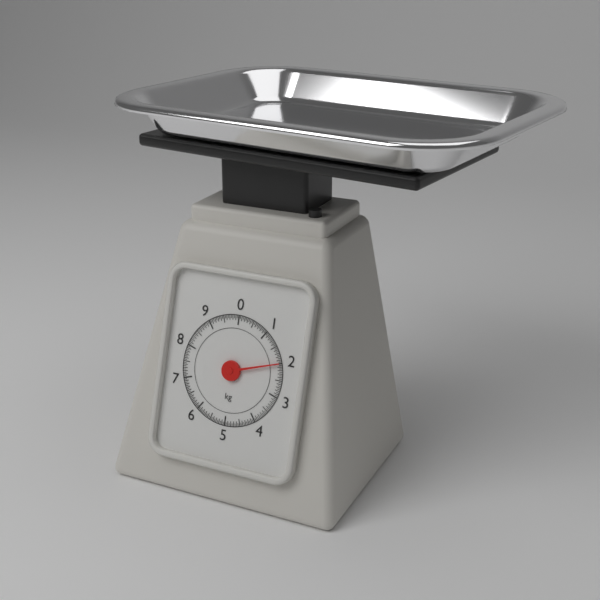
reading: 2.00 kg
